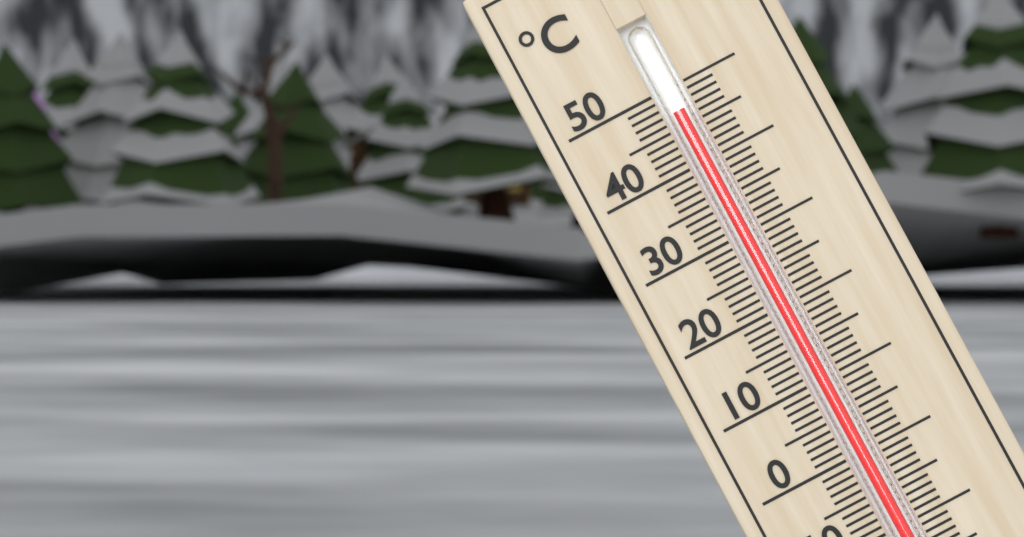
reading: 47 °C
